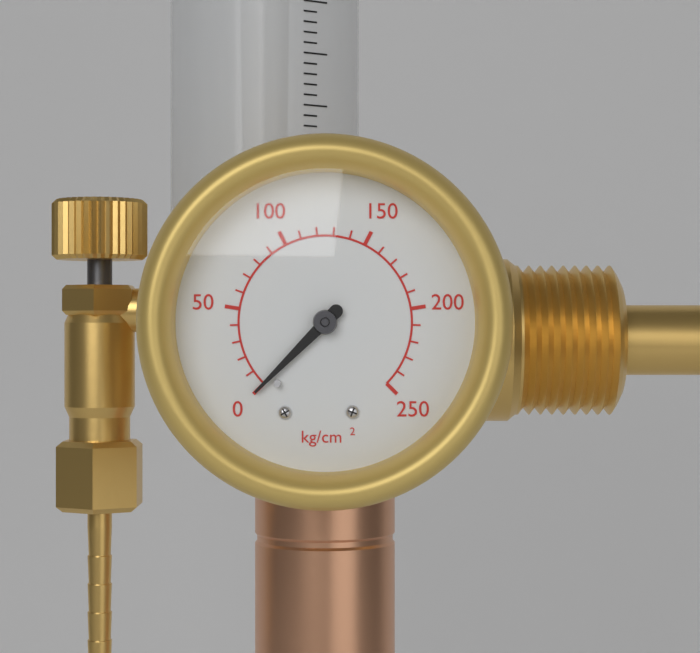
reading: 0 kg/cm²
